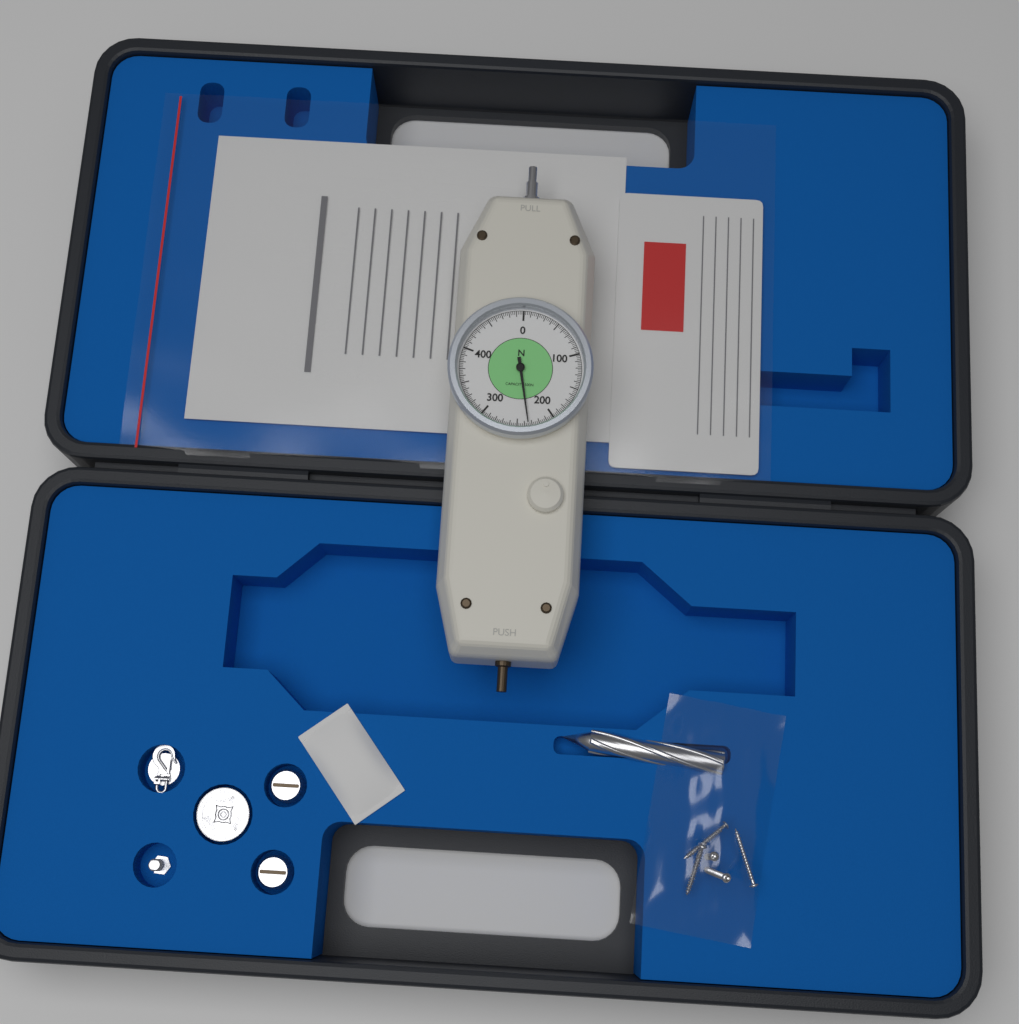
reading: 235.0 N
